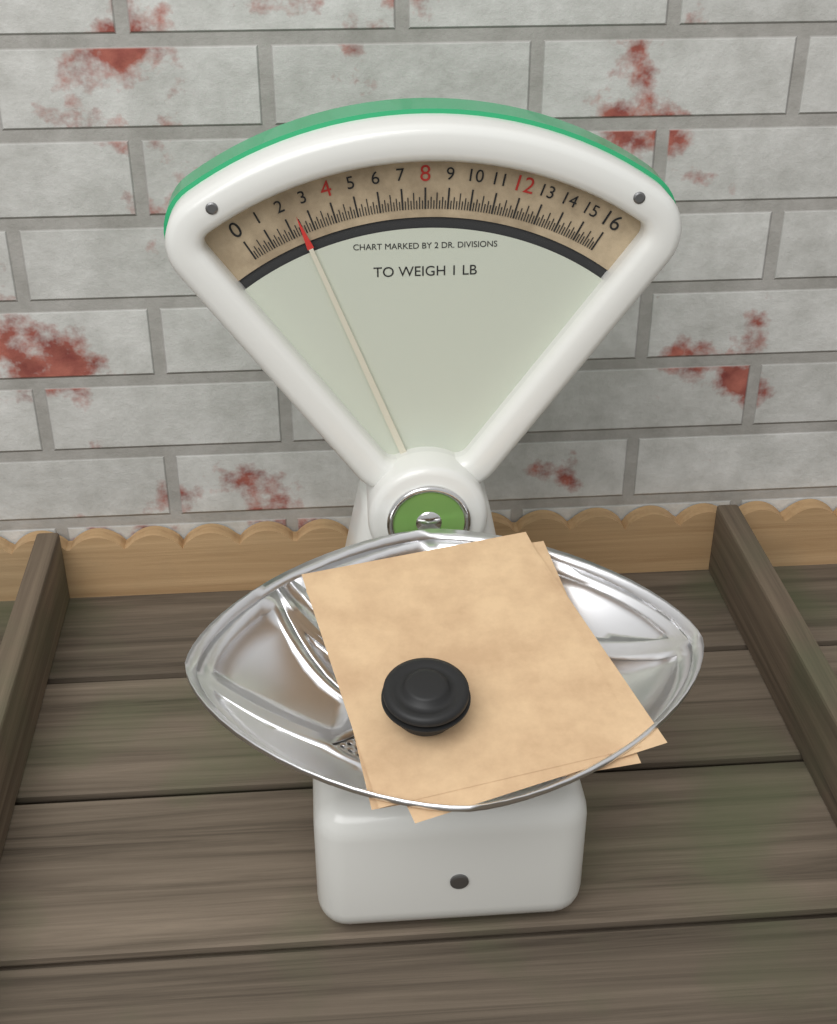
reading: 2.500 oz
